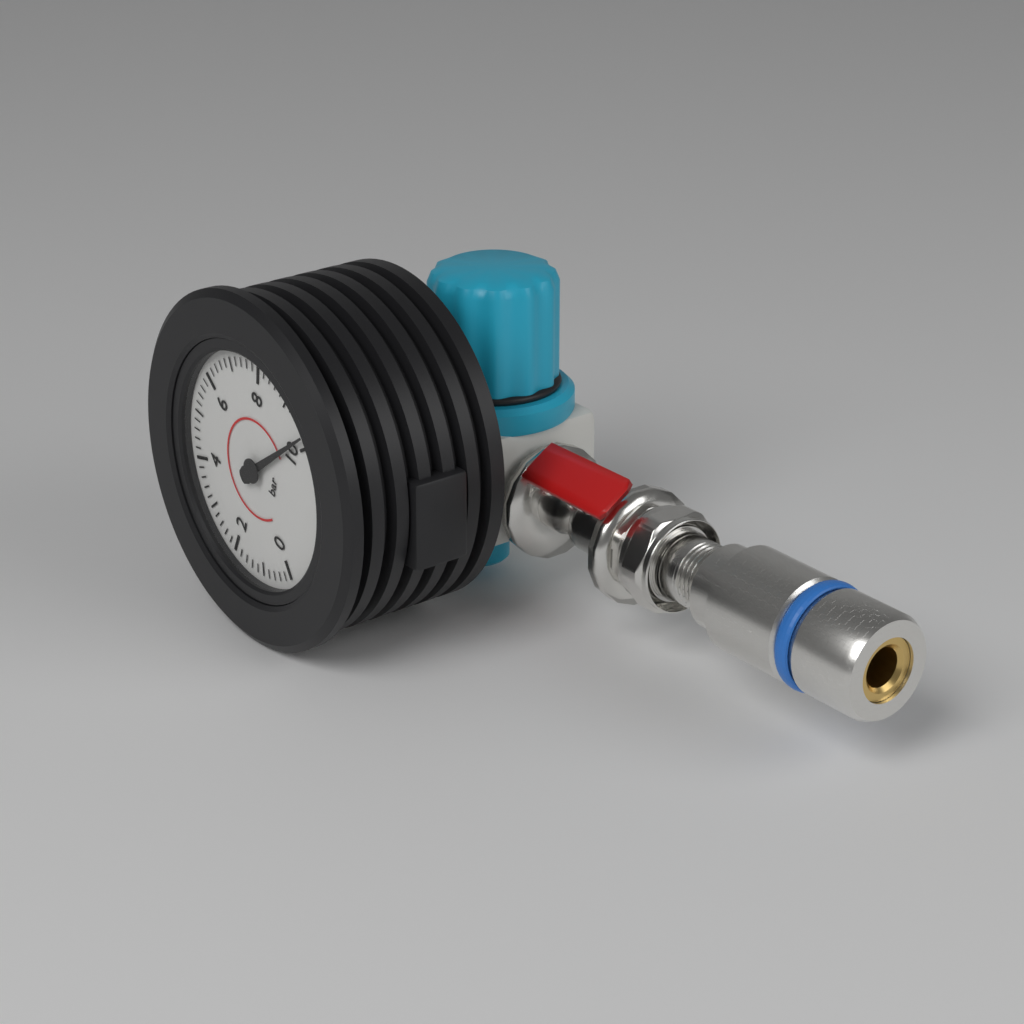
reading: 9.8 bar
